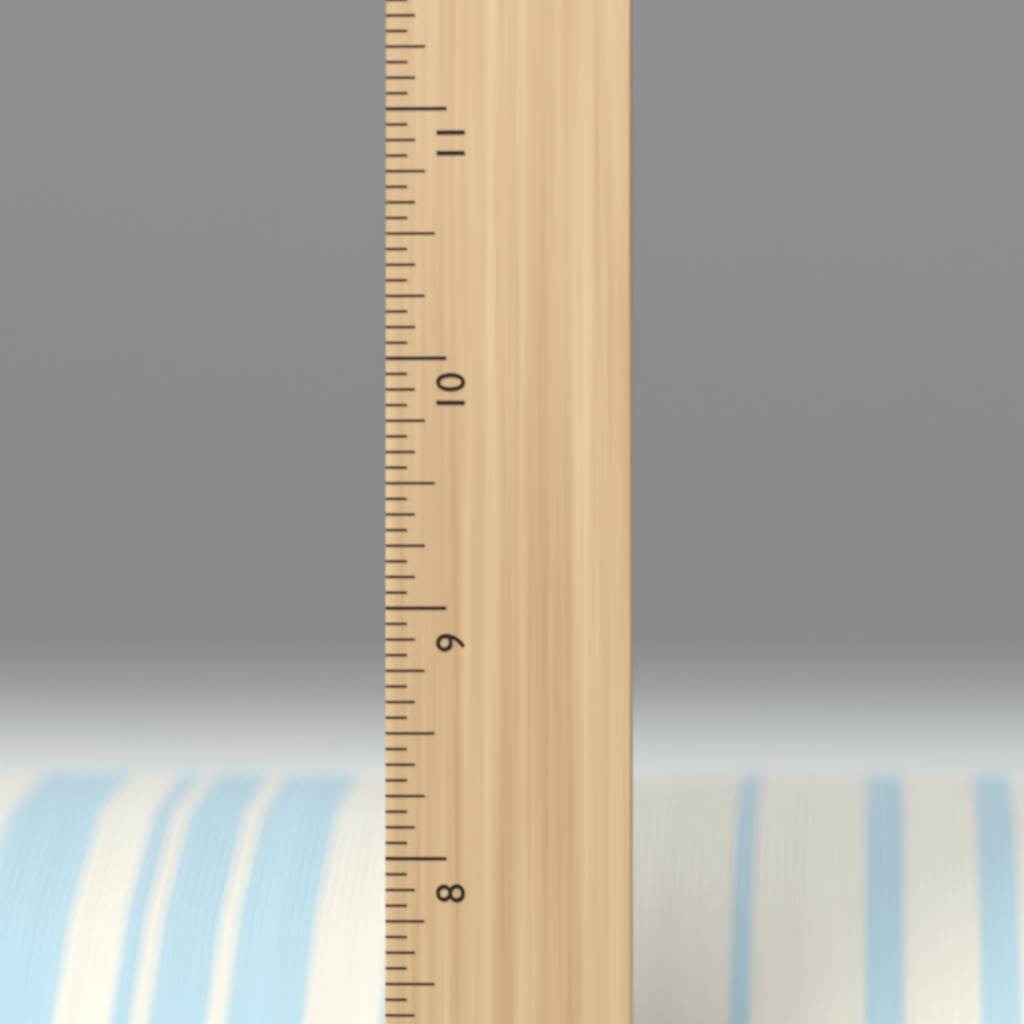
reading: 8.2500 inch
